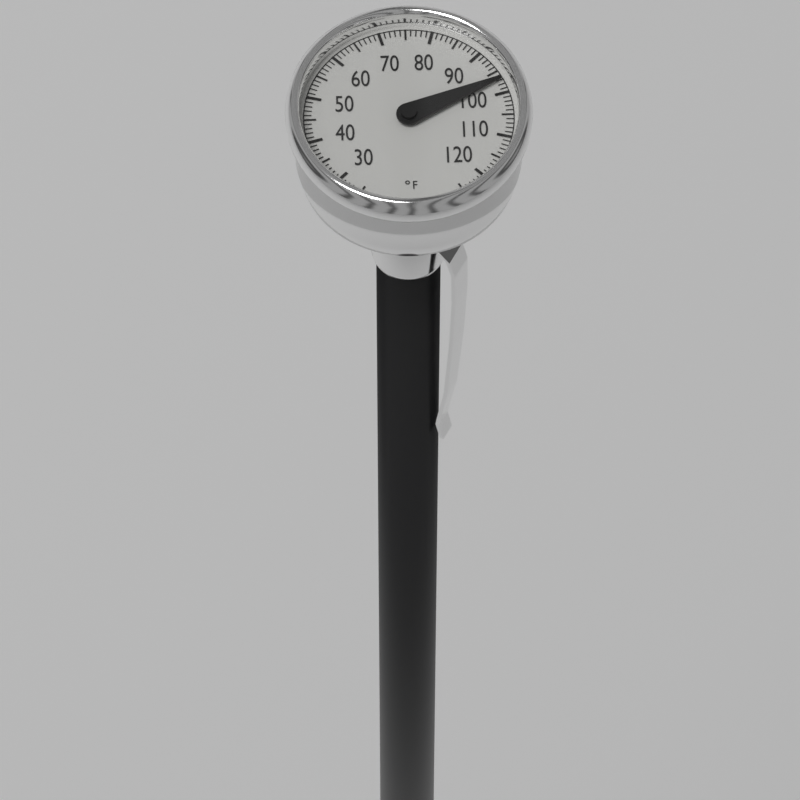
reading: 97 °F
